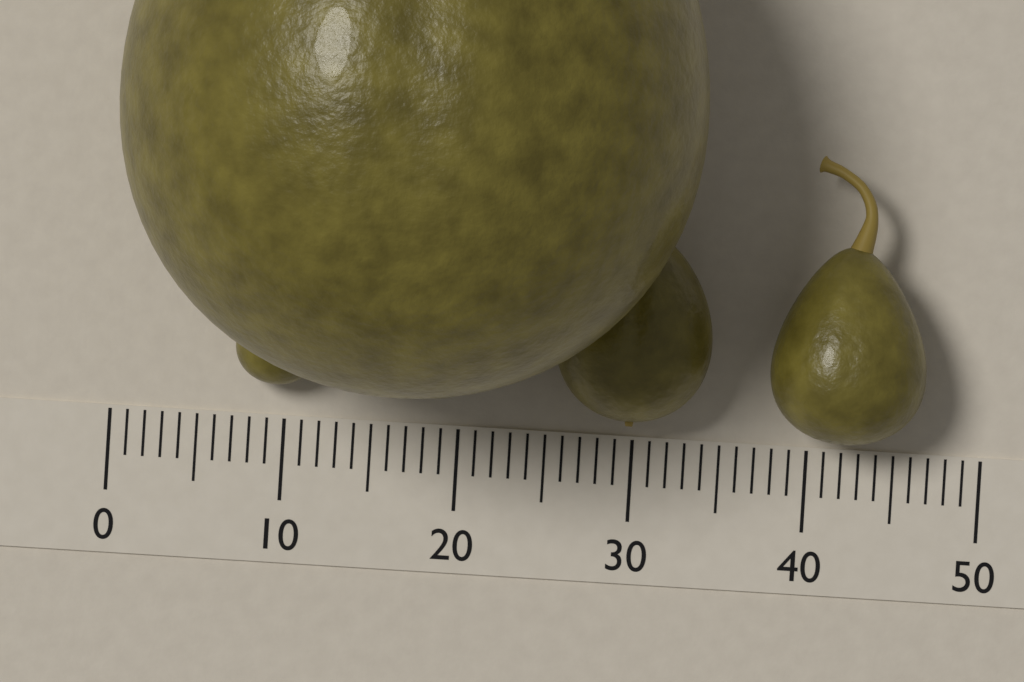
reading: 33 (no unit)
